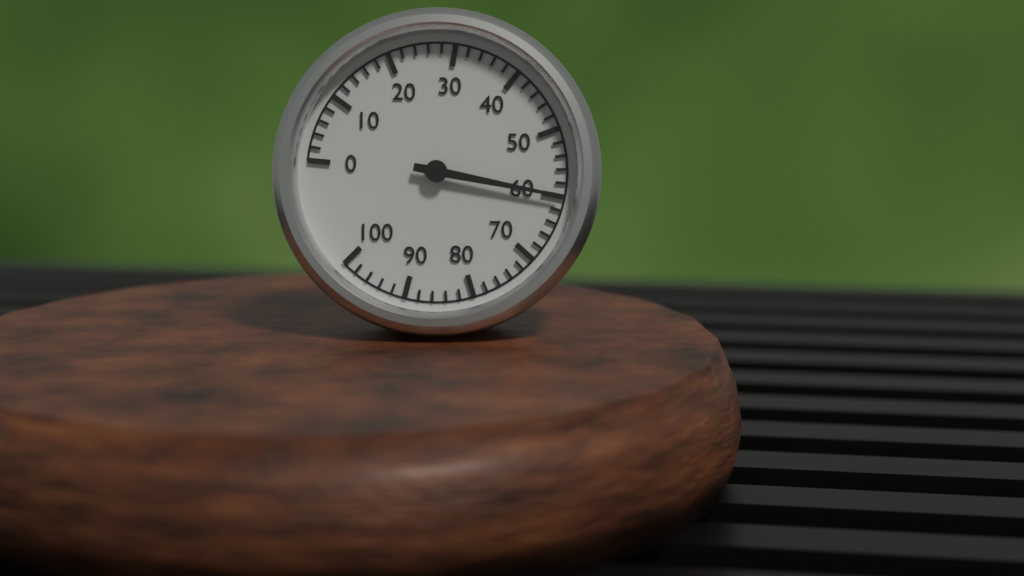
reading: 60 (no unit)
